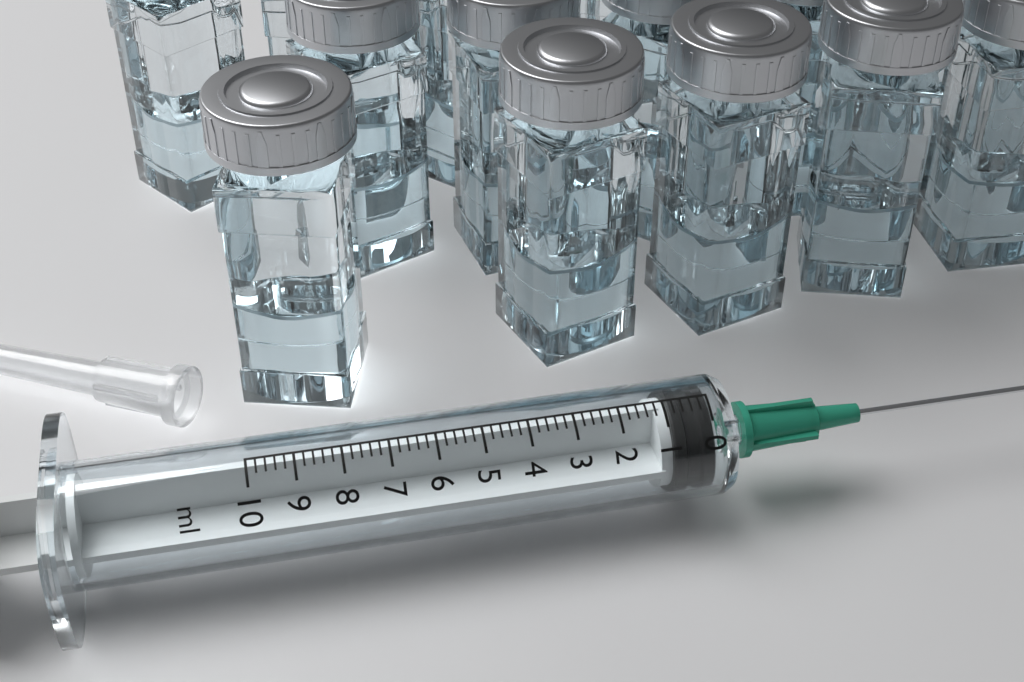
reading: 0.0 ml
